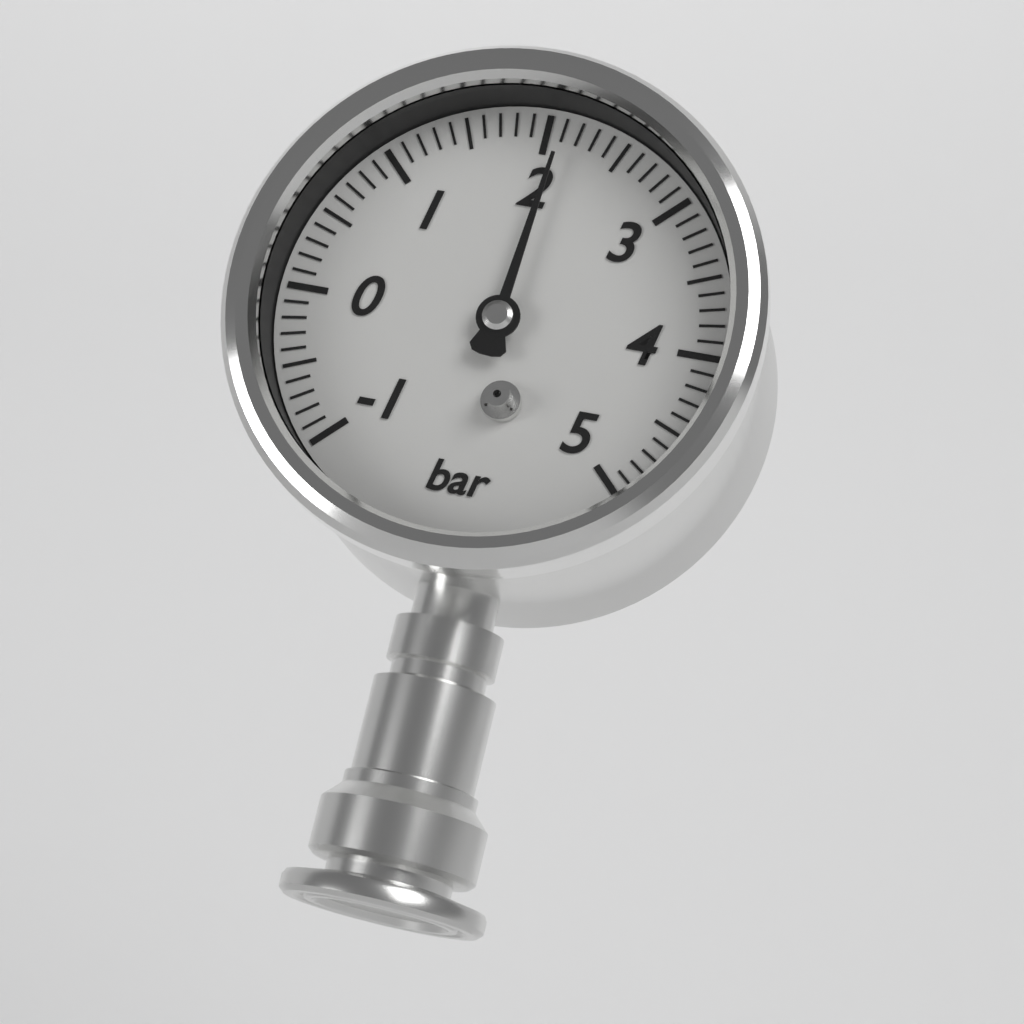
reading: 2.1 bar
